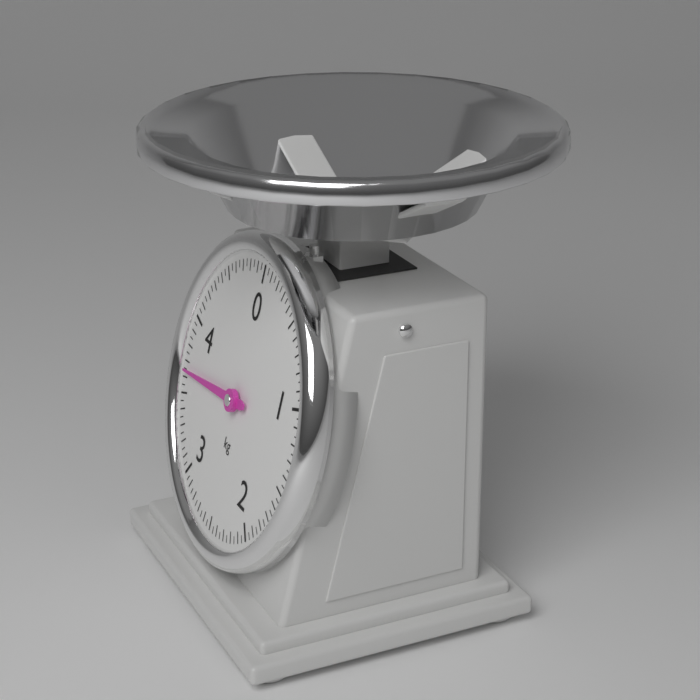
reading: 3.65 kg
